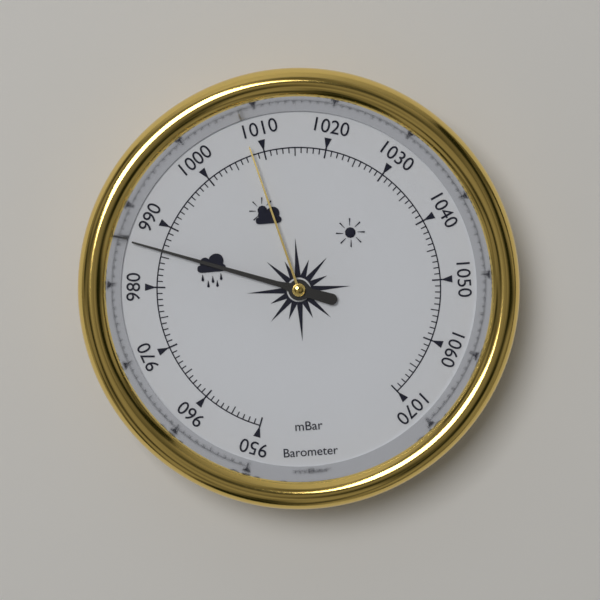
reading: 986 mbar
